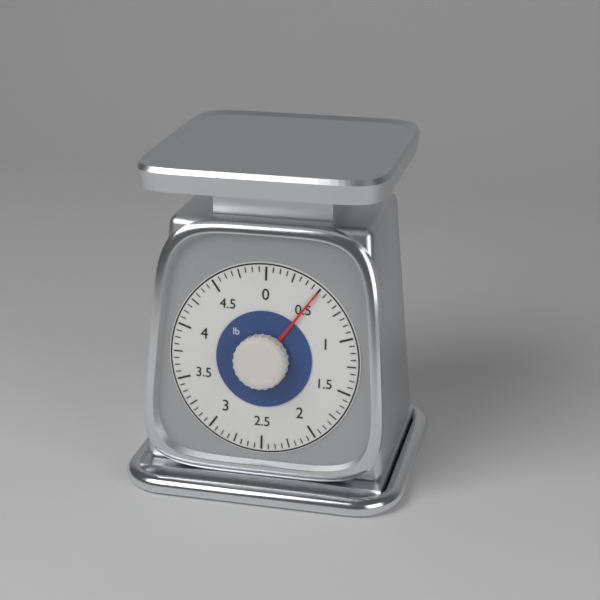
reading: 0.5000 lb
